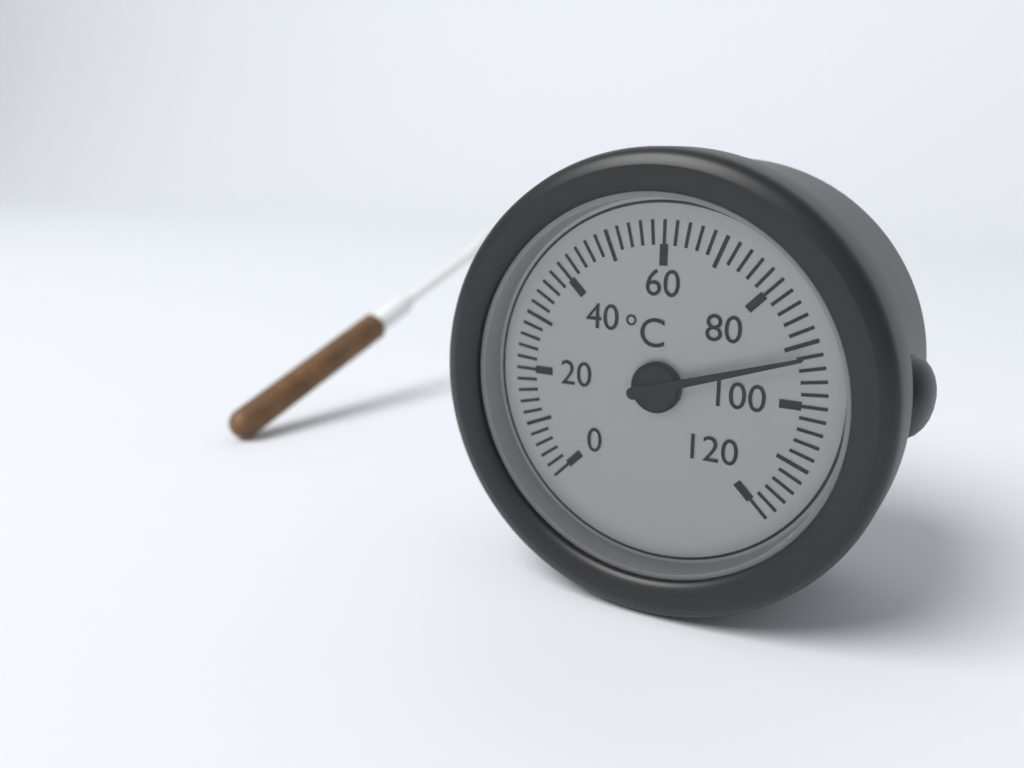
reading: 92 °C
